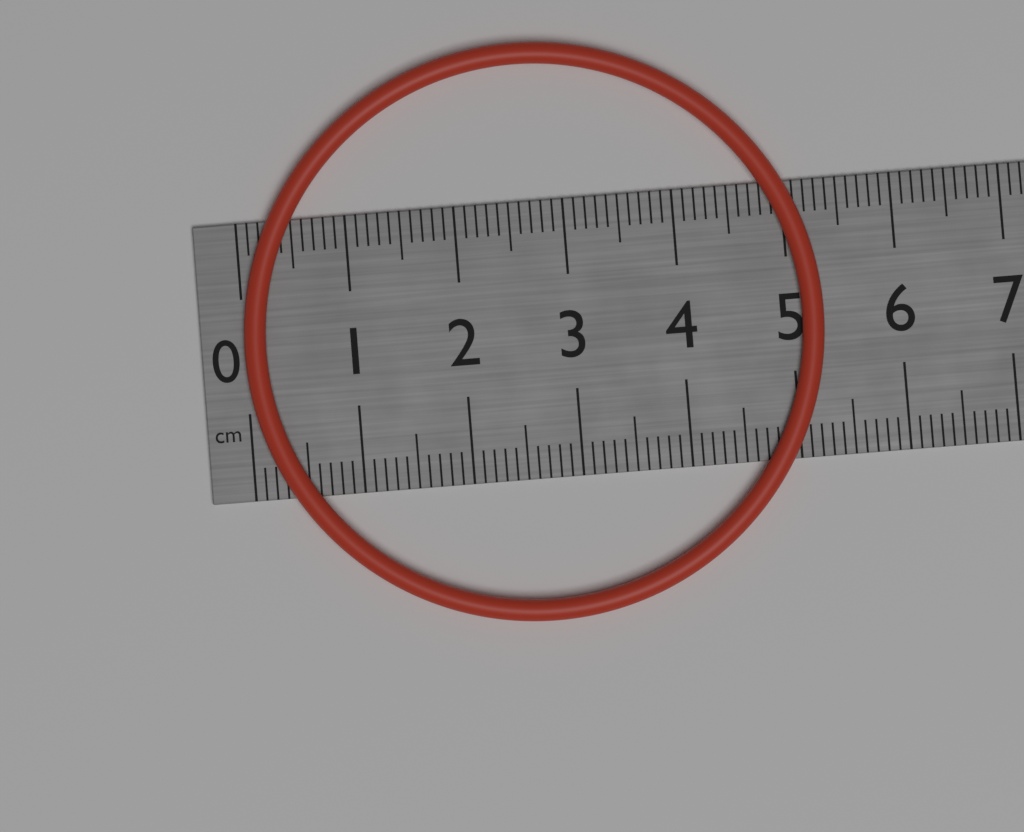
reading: 5.3 cm
